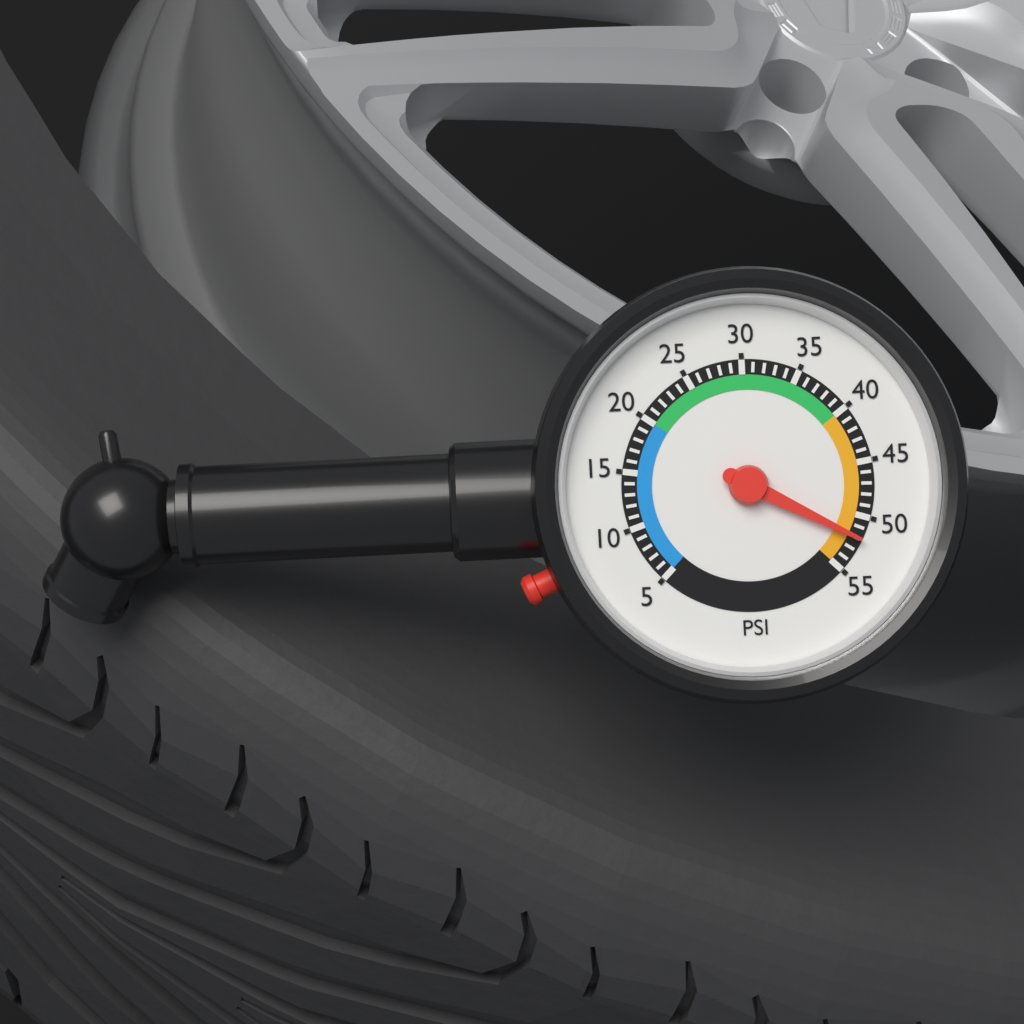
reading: 52 psi
